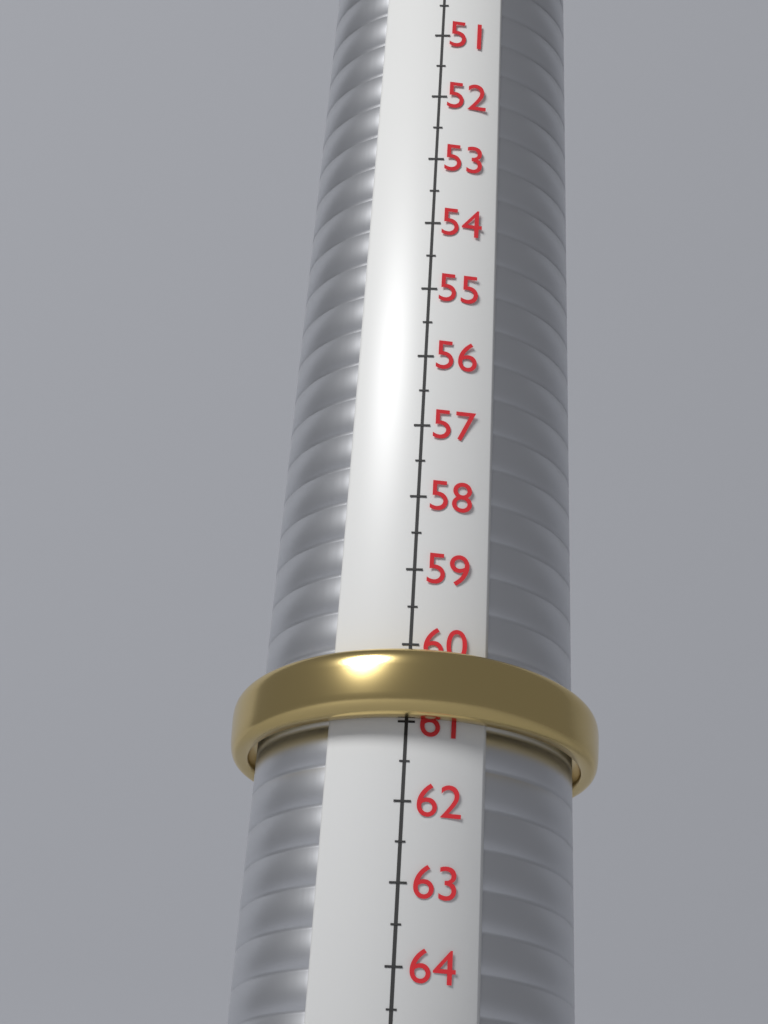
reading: 61.0 (no unit)
